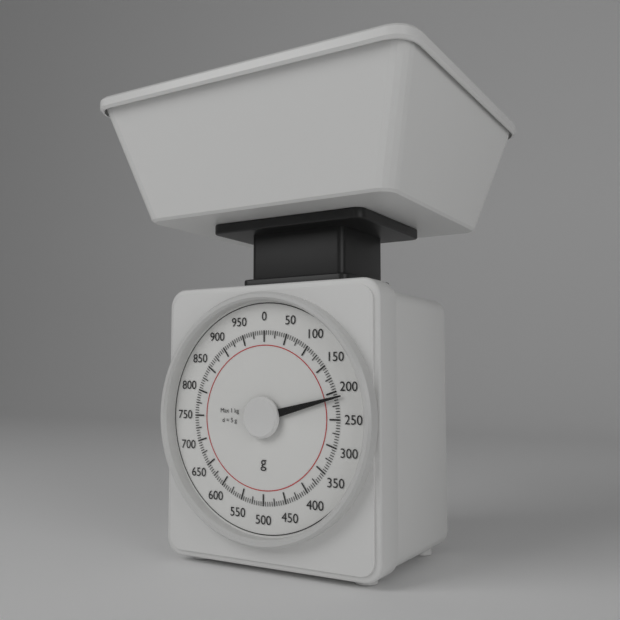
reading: 210 g
